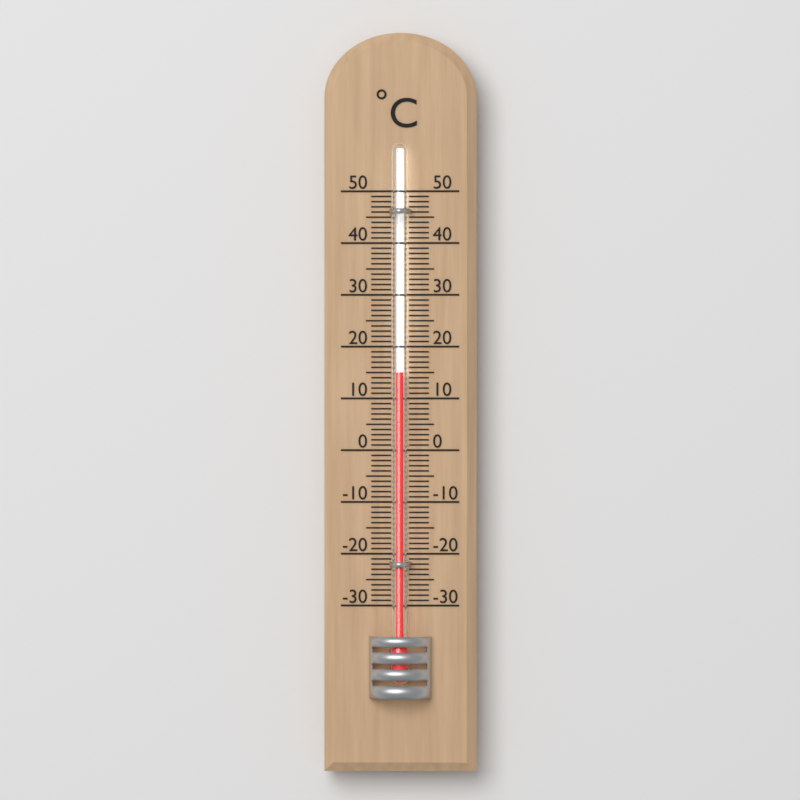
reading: 15 °C
